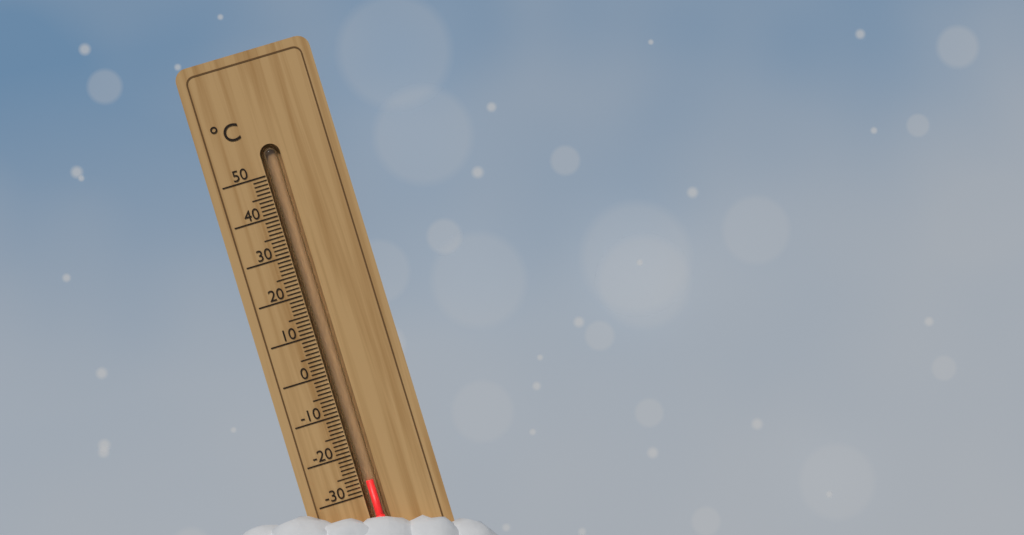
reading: -27 °C
